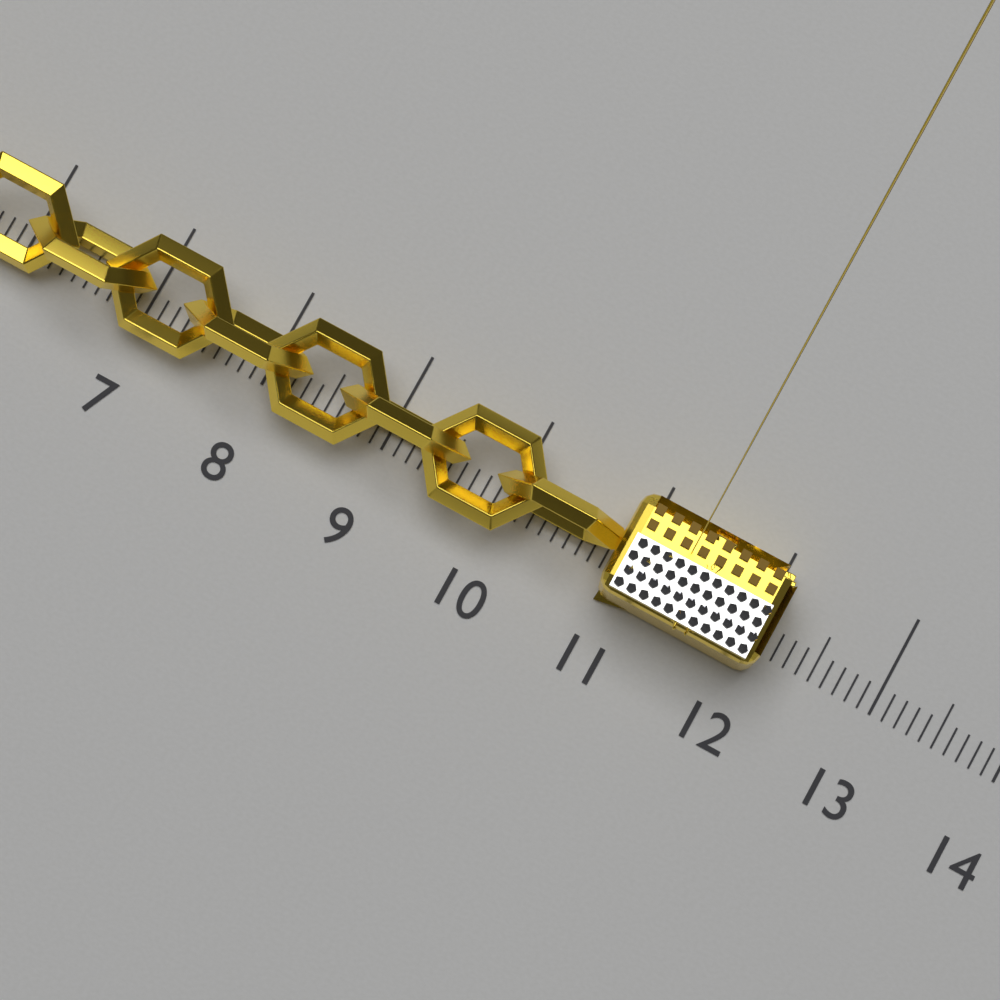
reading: 12.1 (no unit)
